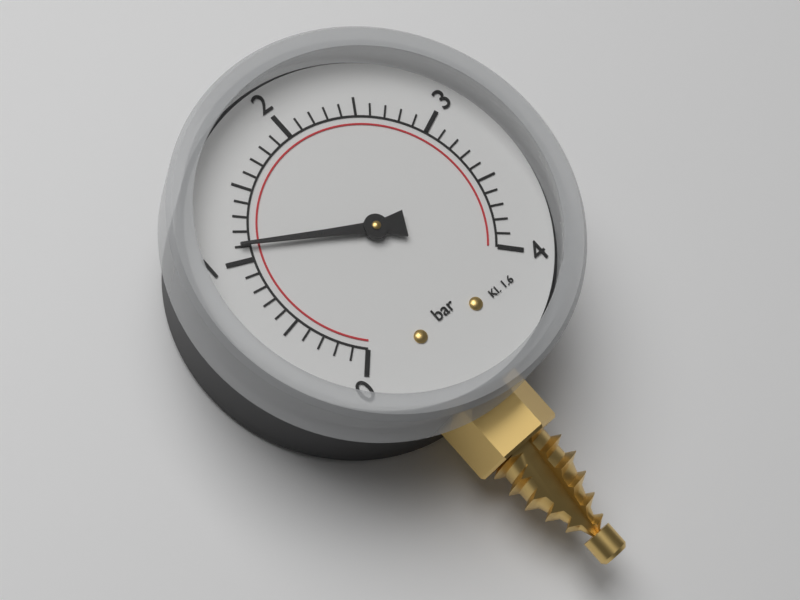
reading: 1.1 bar
